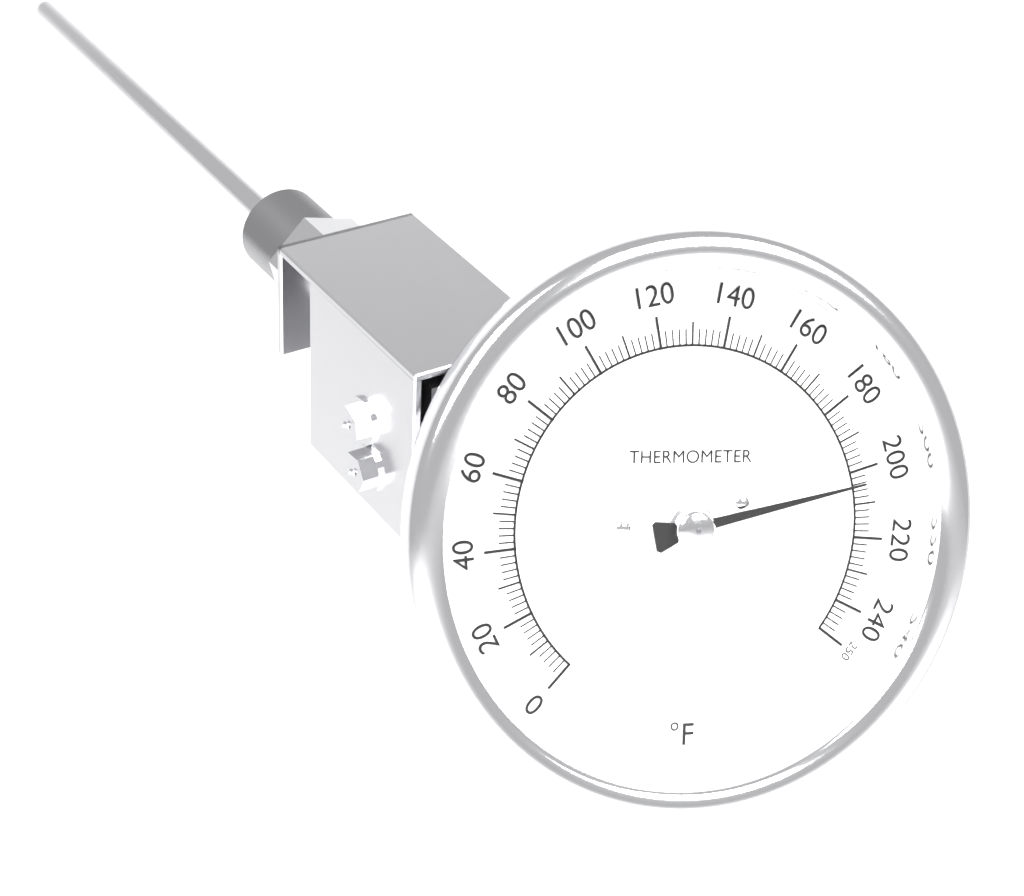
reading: 204 °F
